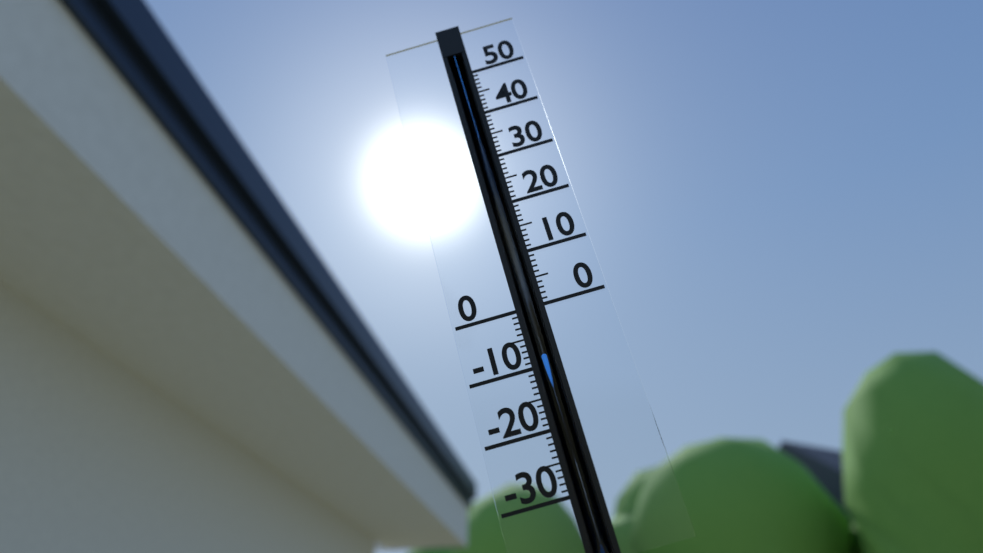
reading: -8 (no unit)
